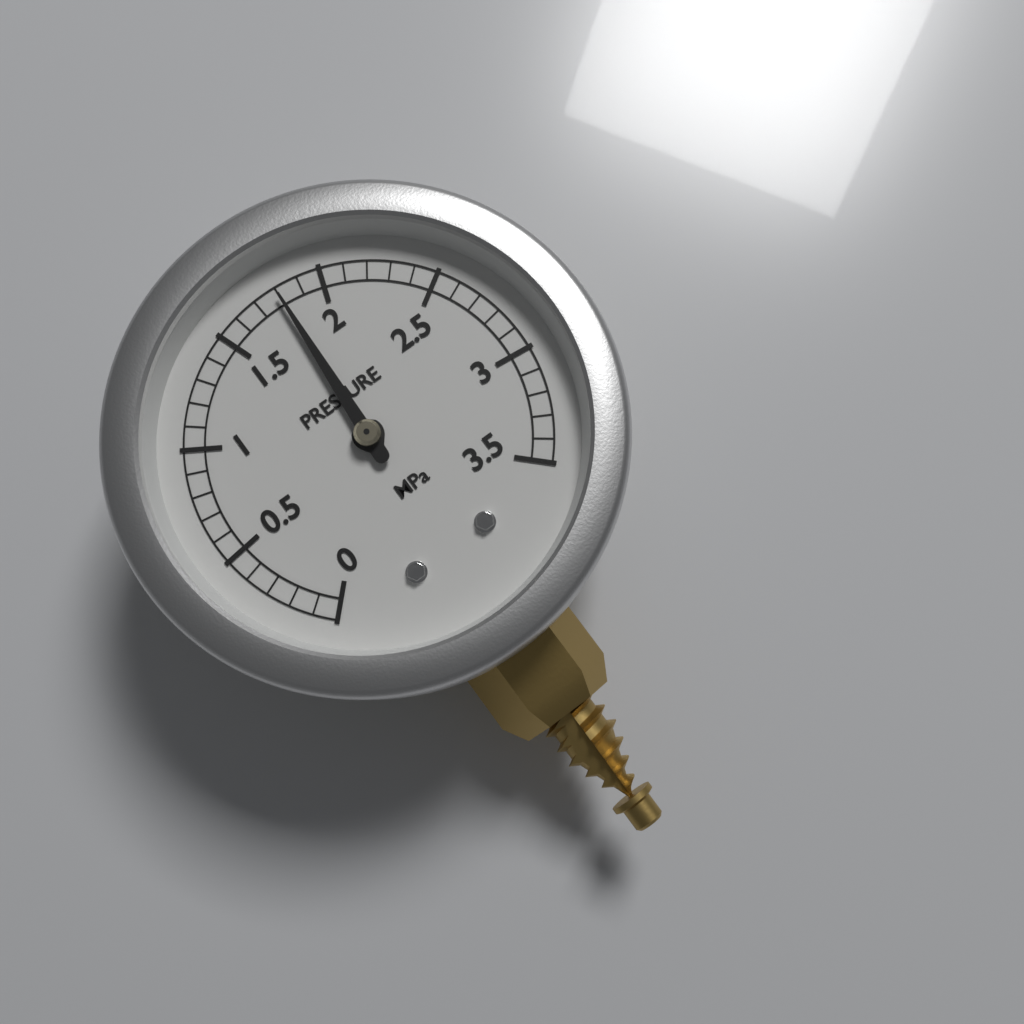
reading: 1.8 MPa
